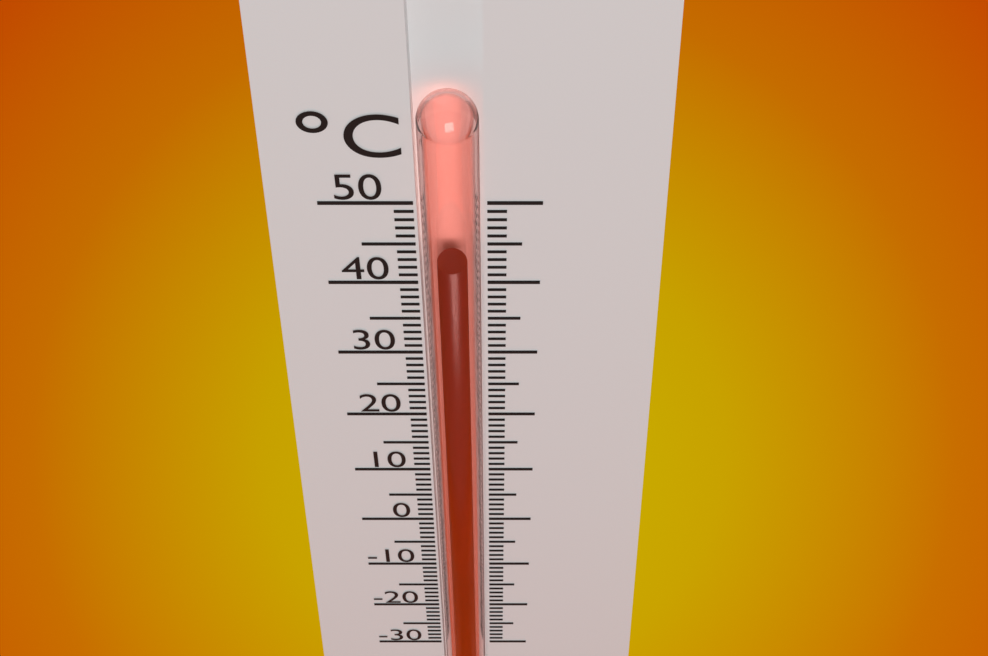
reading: 43 °C
